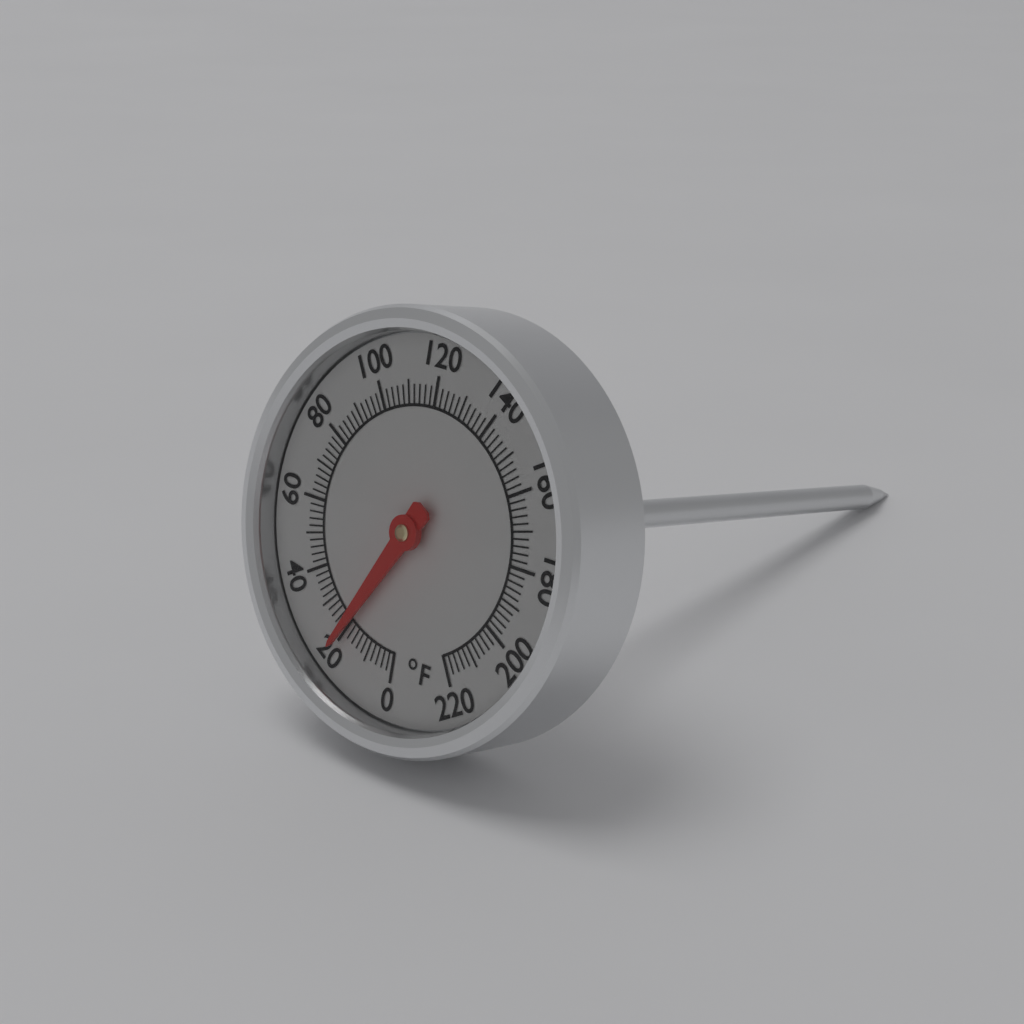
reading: 20 °F
